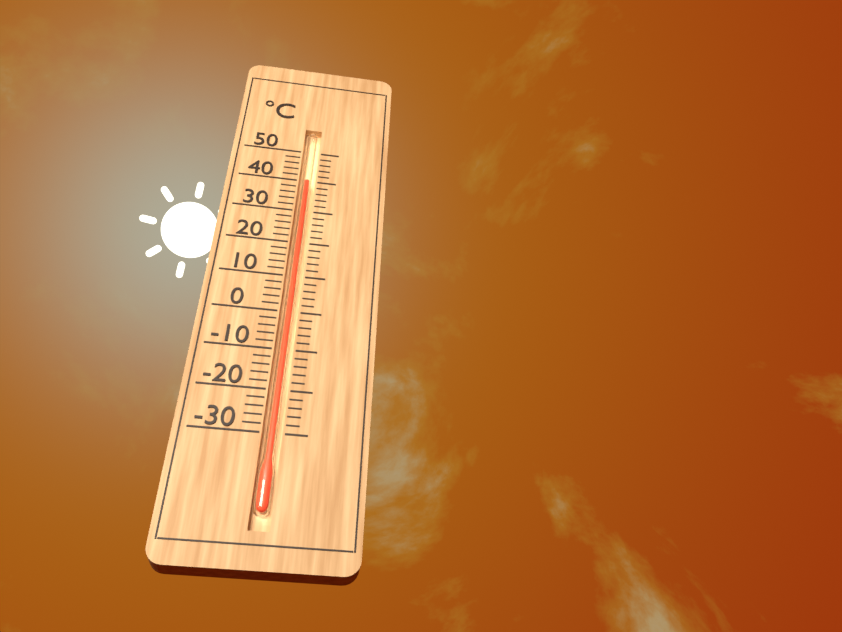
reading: 40 °C
